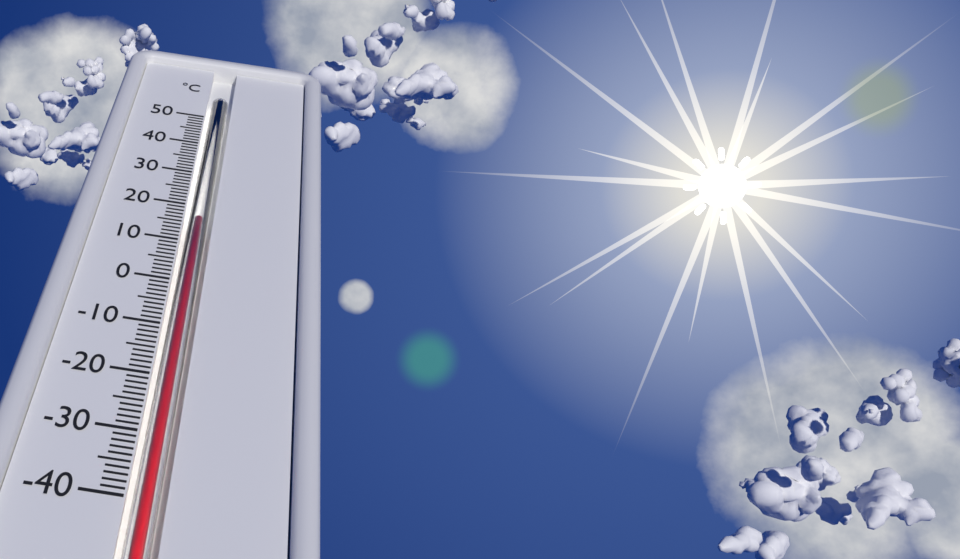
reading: 16 °C
